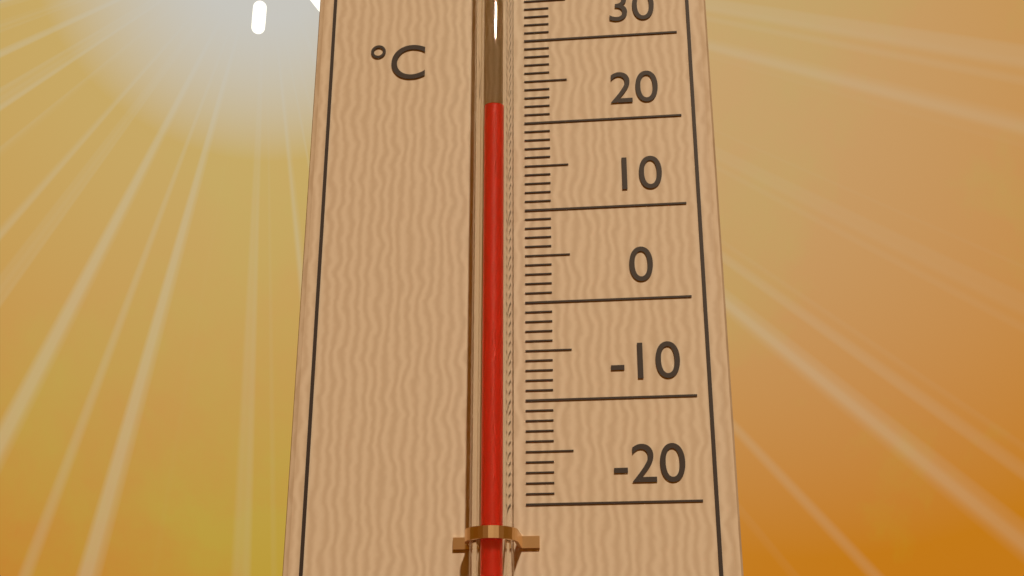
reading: 20 °C
